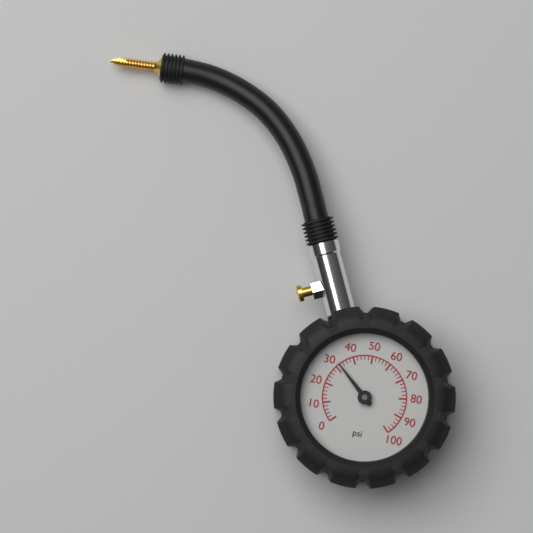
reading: 32 psi
